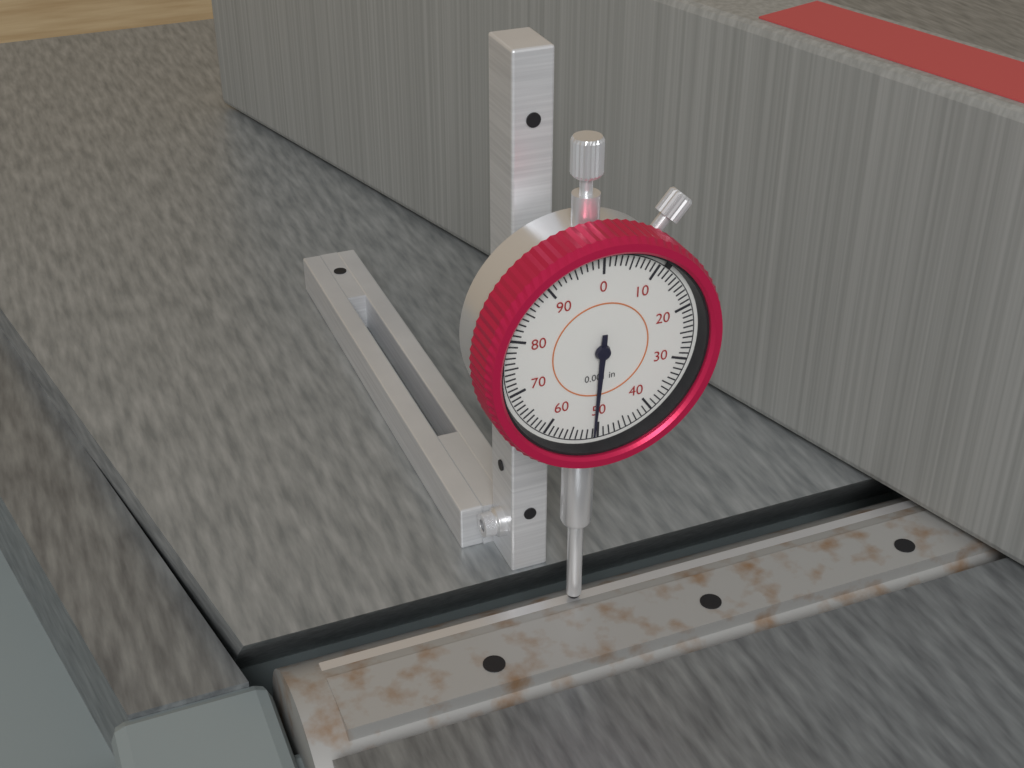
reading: 0.051 in
